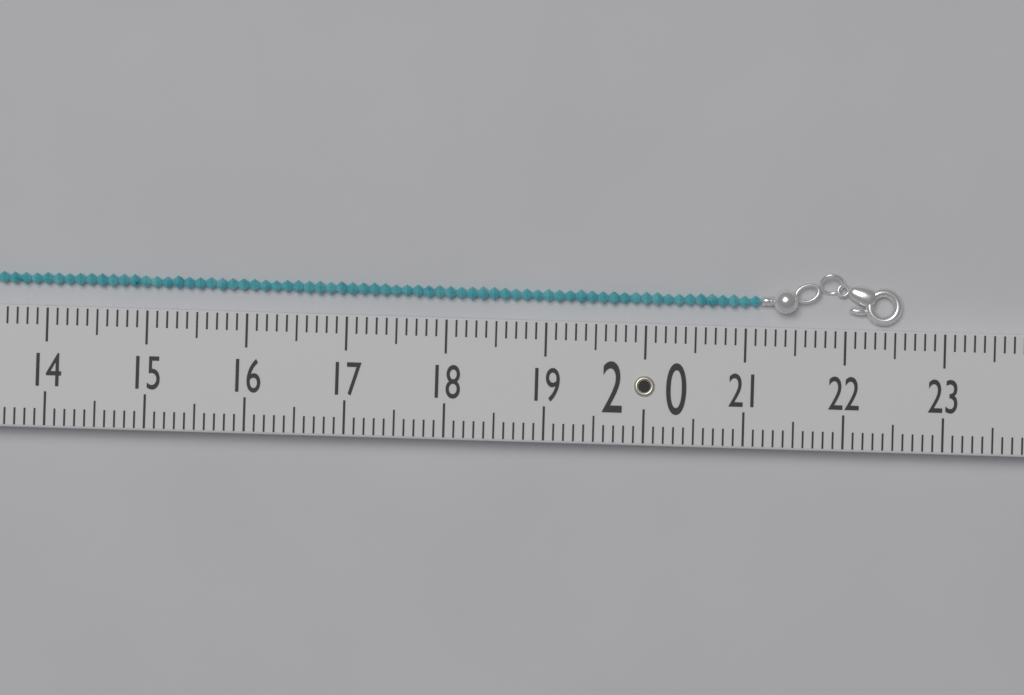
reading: 22.6 (no unit)
